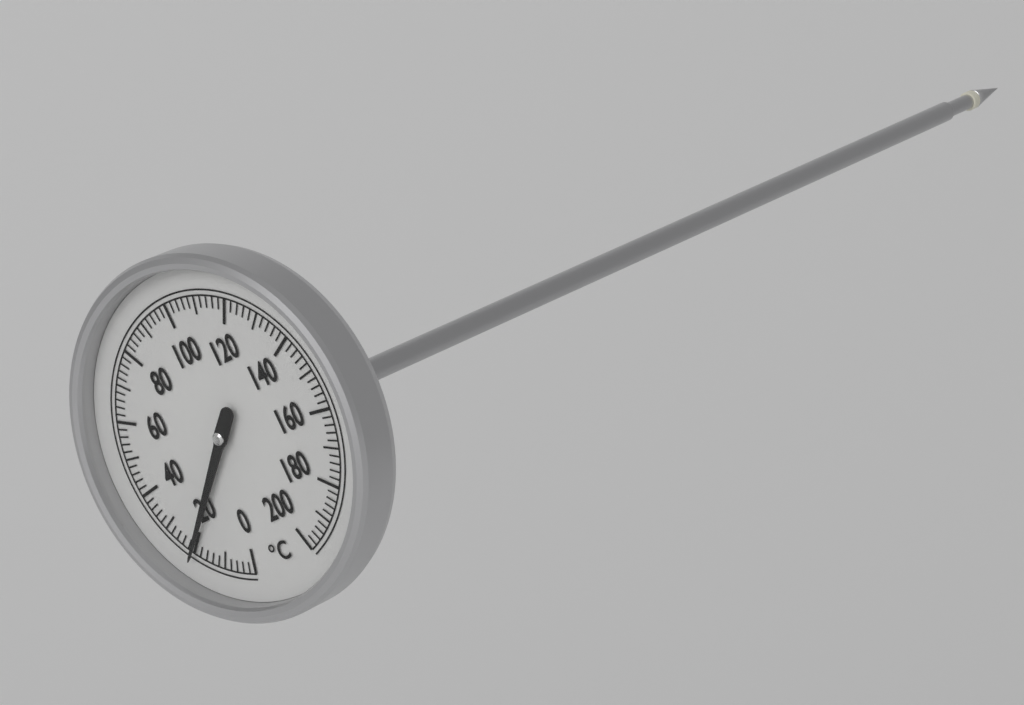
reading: 20 °C
